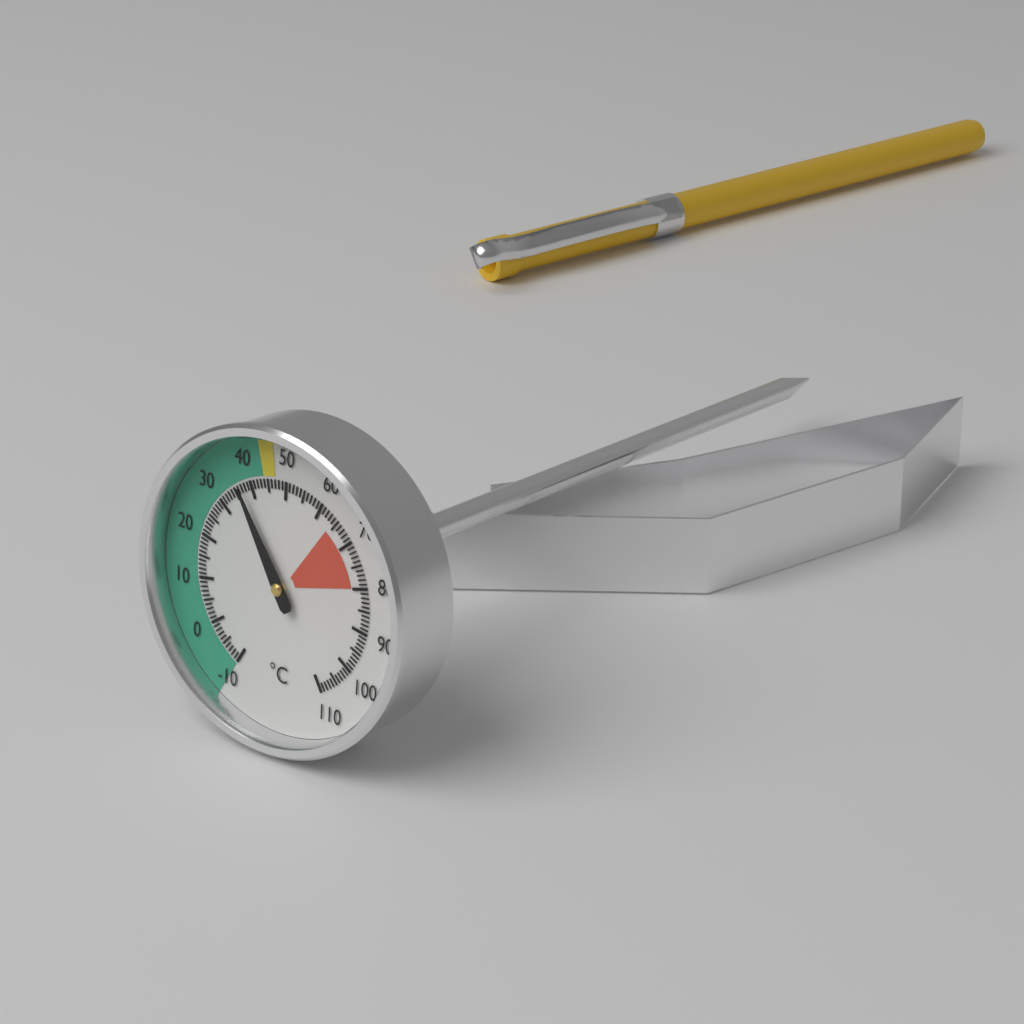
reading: 37 °C
